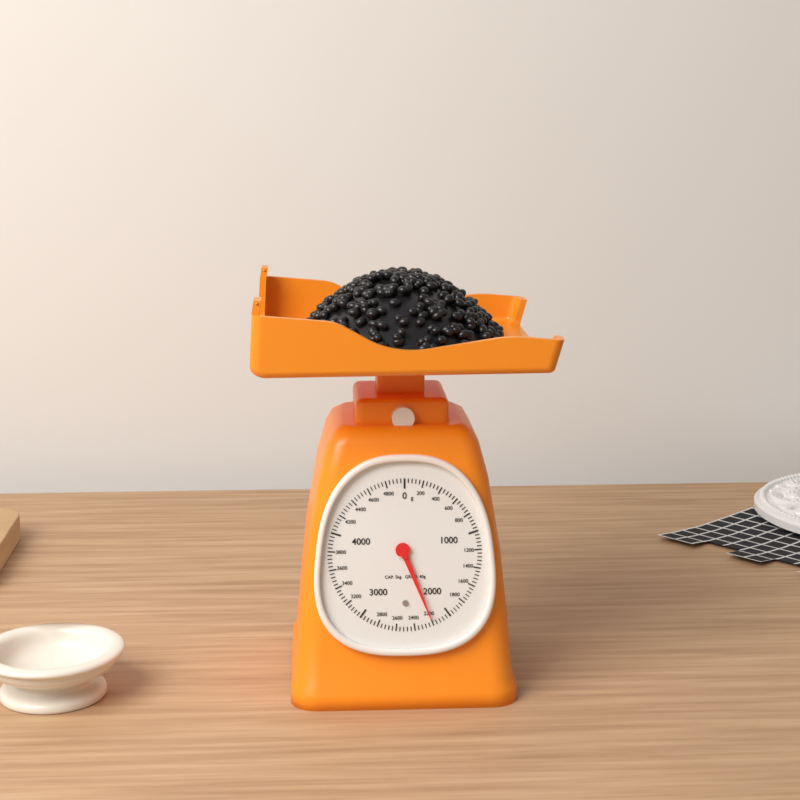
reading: 2200 g
